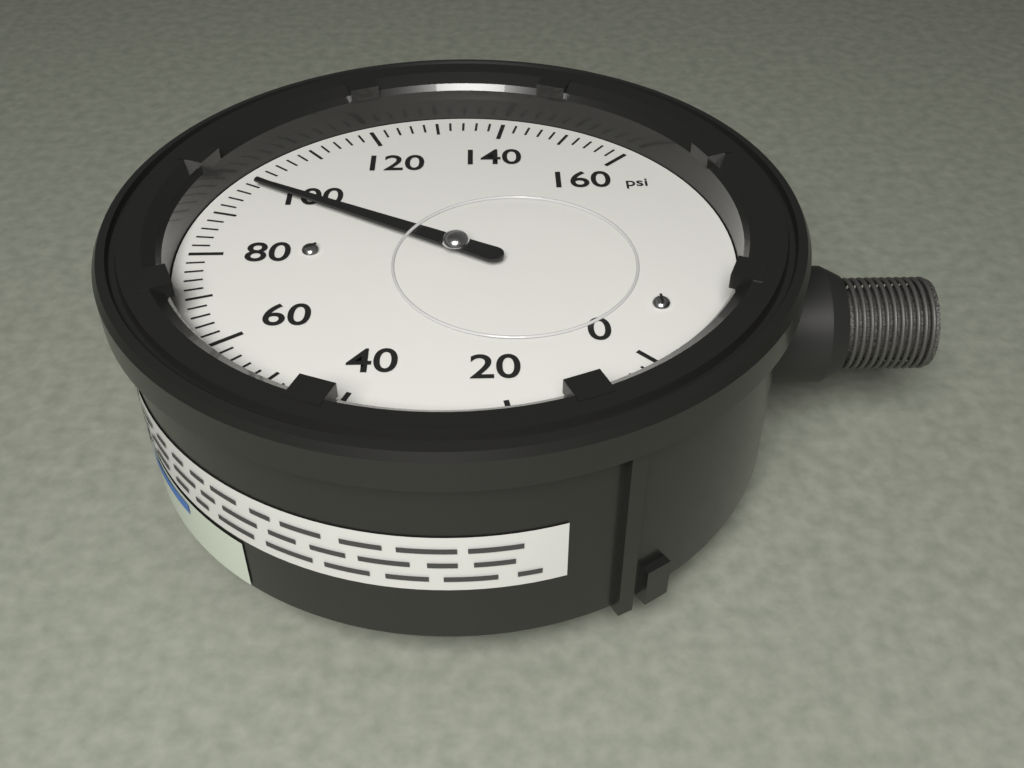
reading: 98 psi
